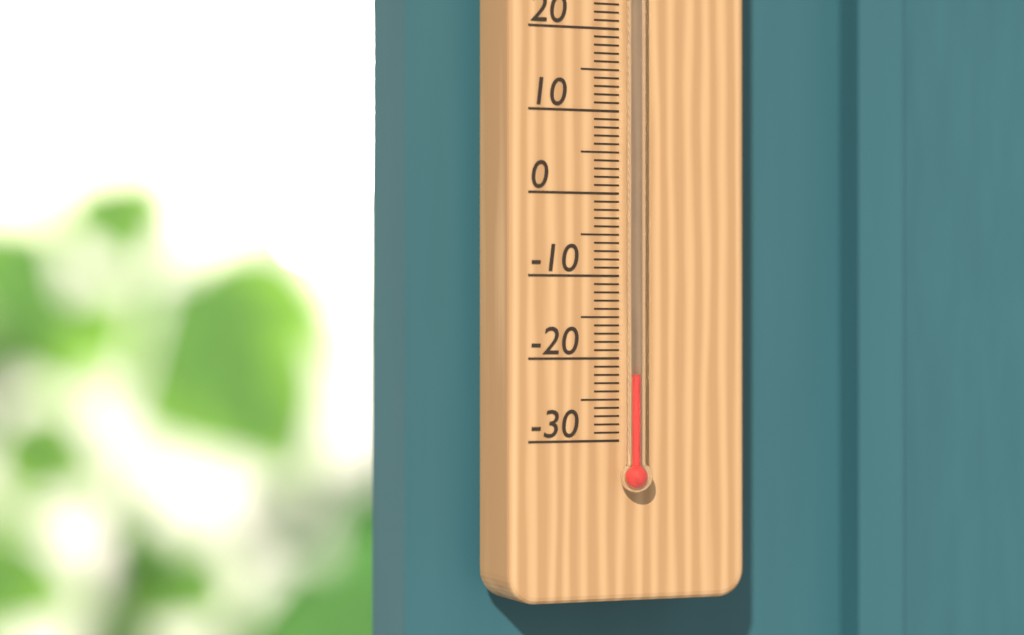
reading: -22 °C
